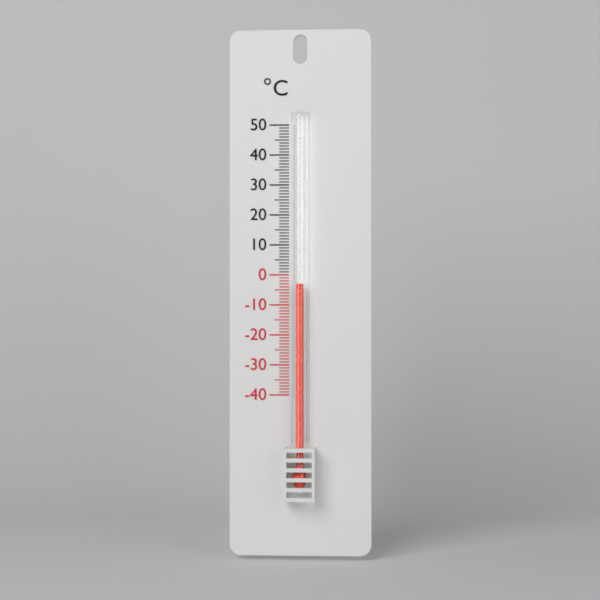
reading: -3 °C
